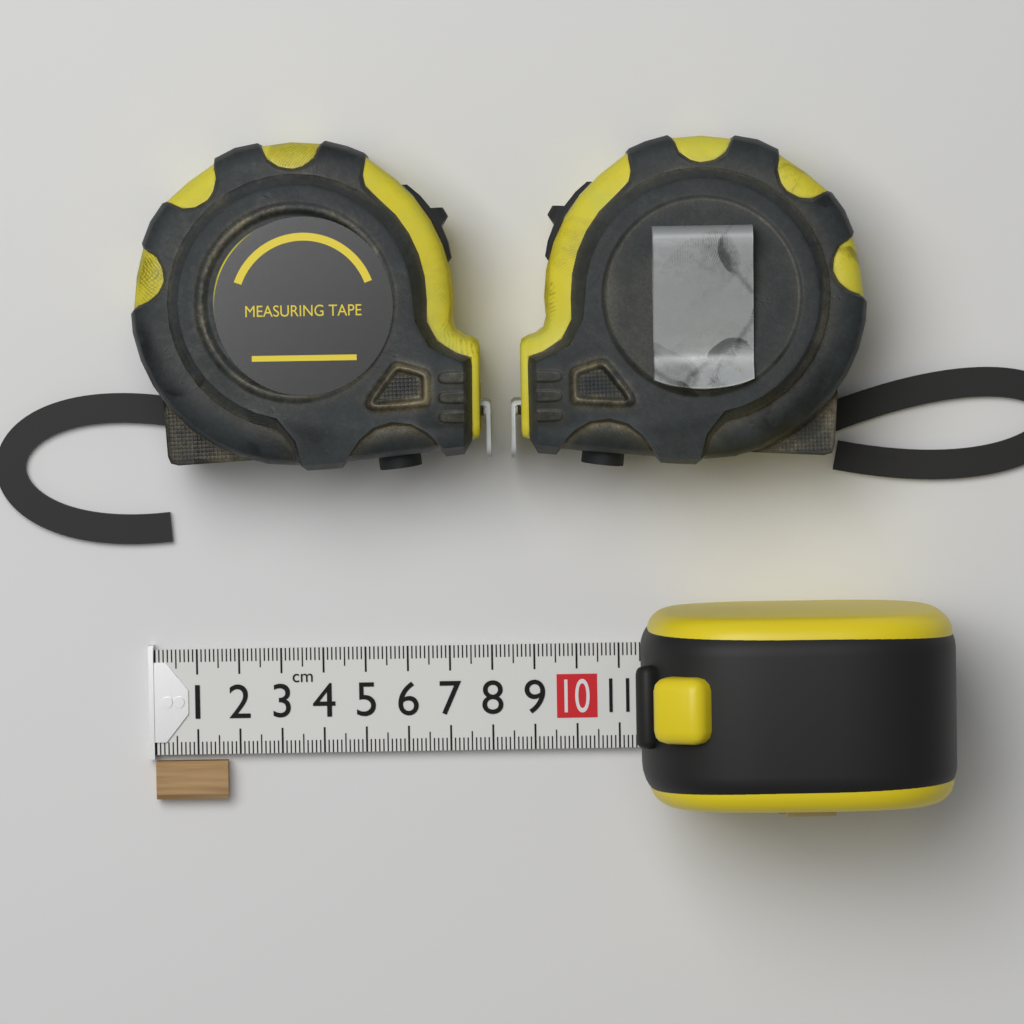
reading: 1.7 cm
